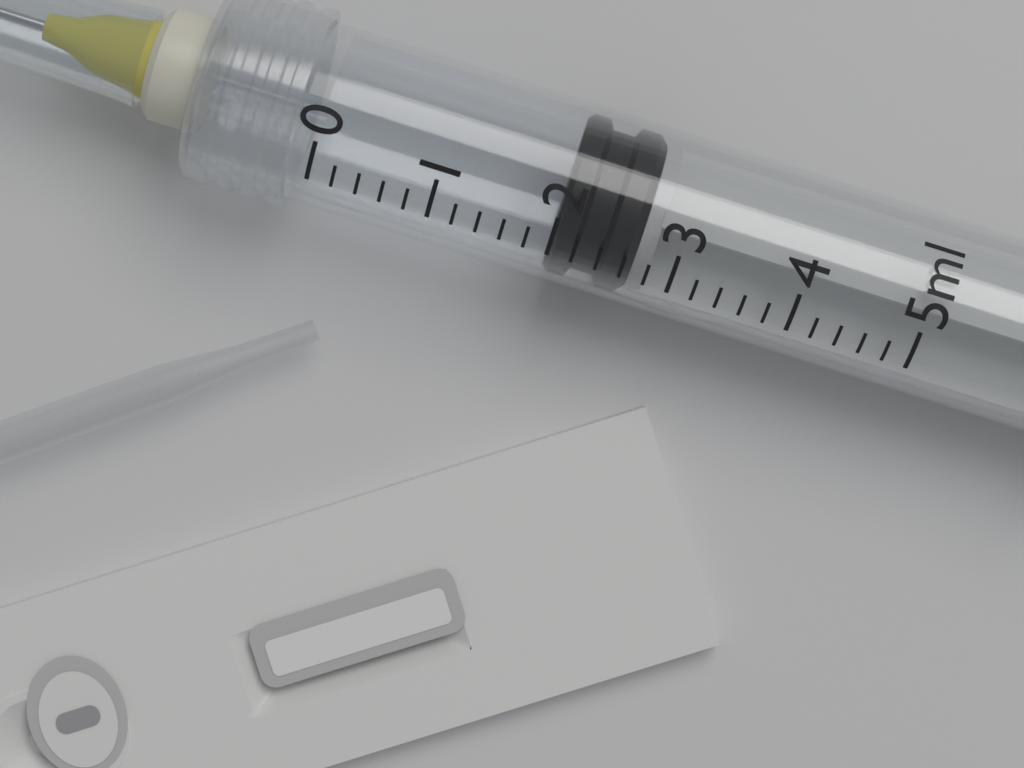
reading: 2.0 ml
